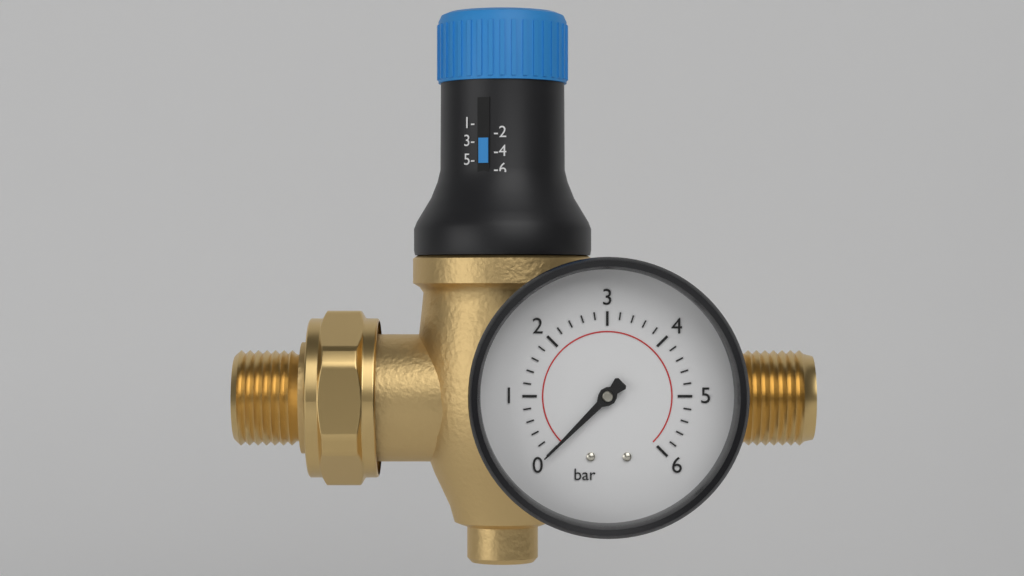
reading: 0.0 bar
